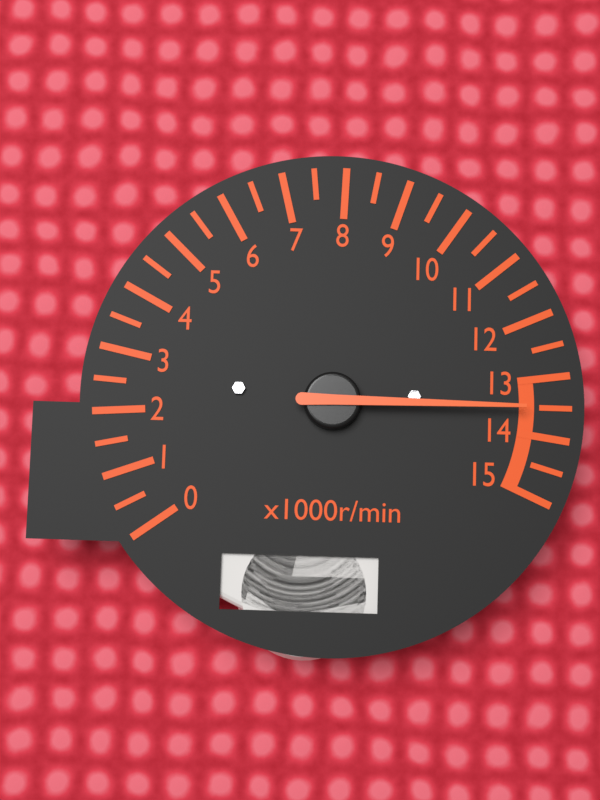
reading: 13.5 x1000r/min
